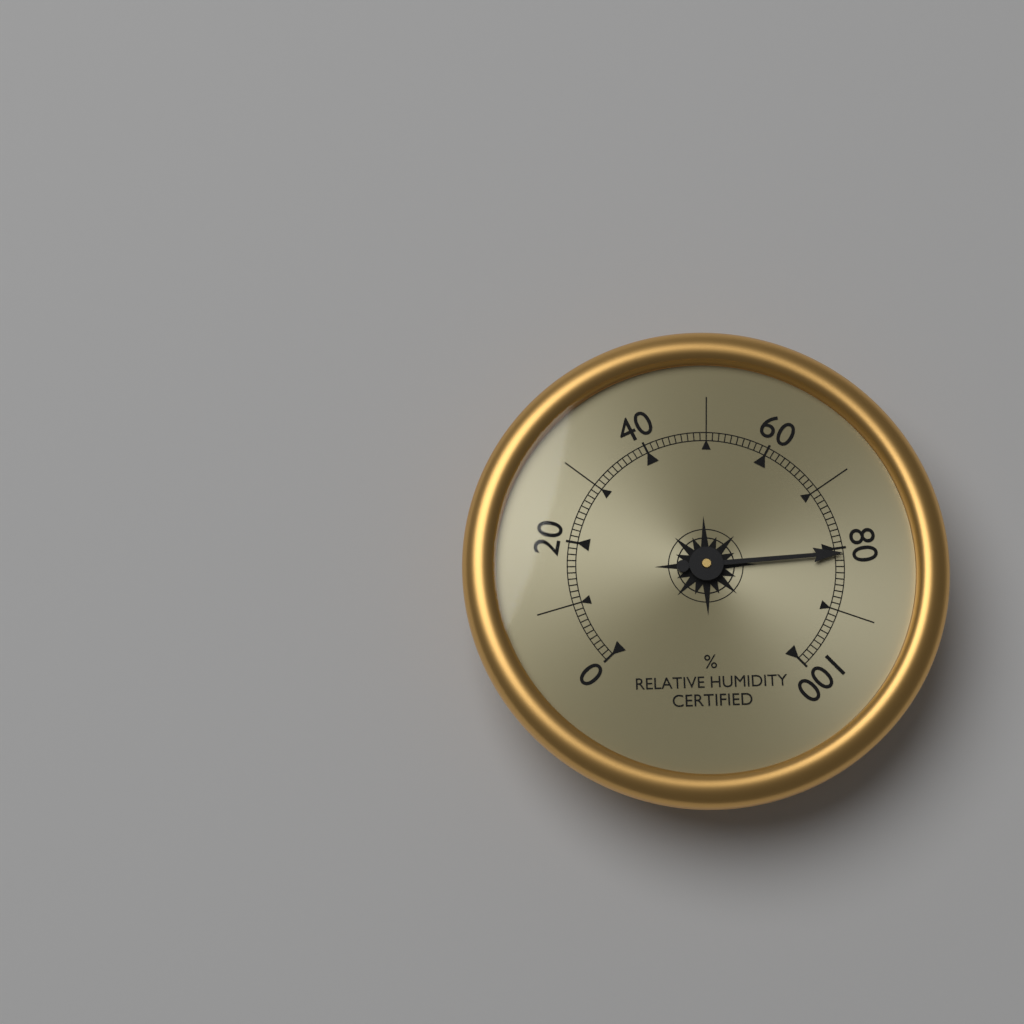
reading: 81 %
